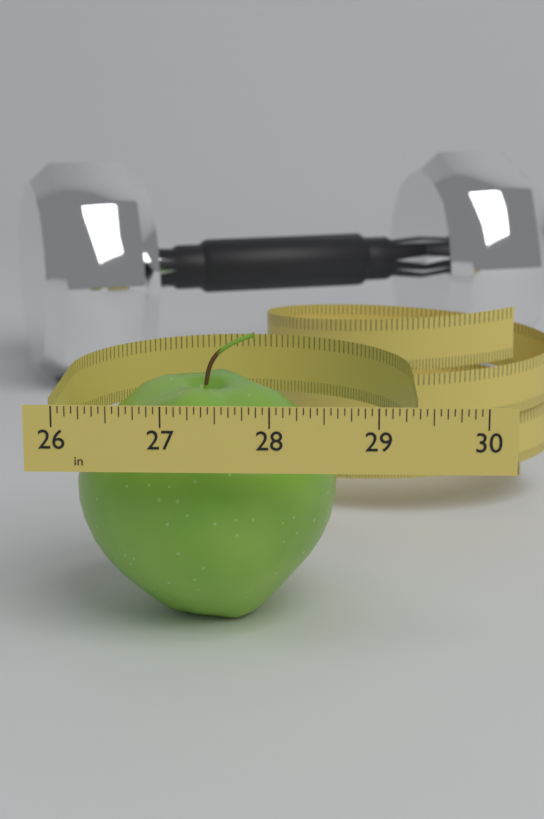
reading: 28.6250 in
